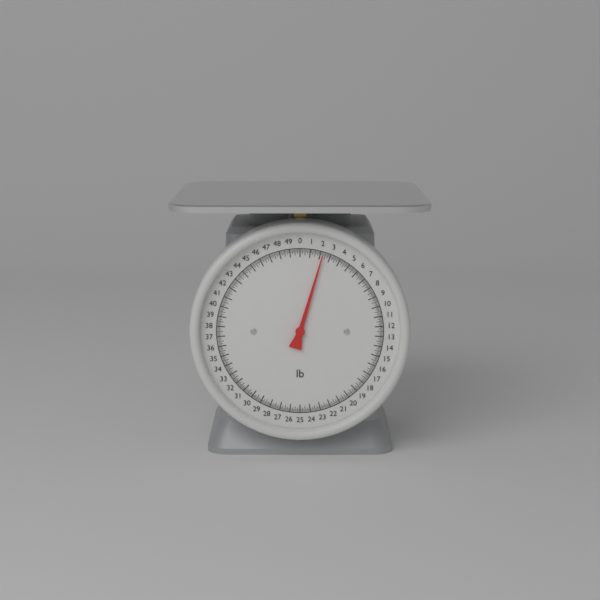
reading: 2.250 lb
